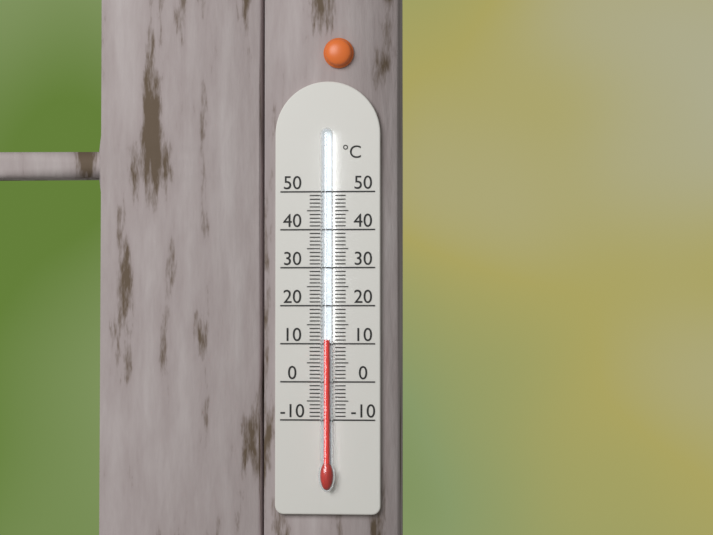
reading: 11 °C
